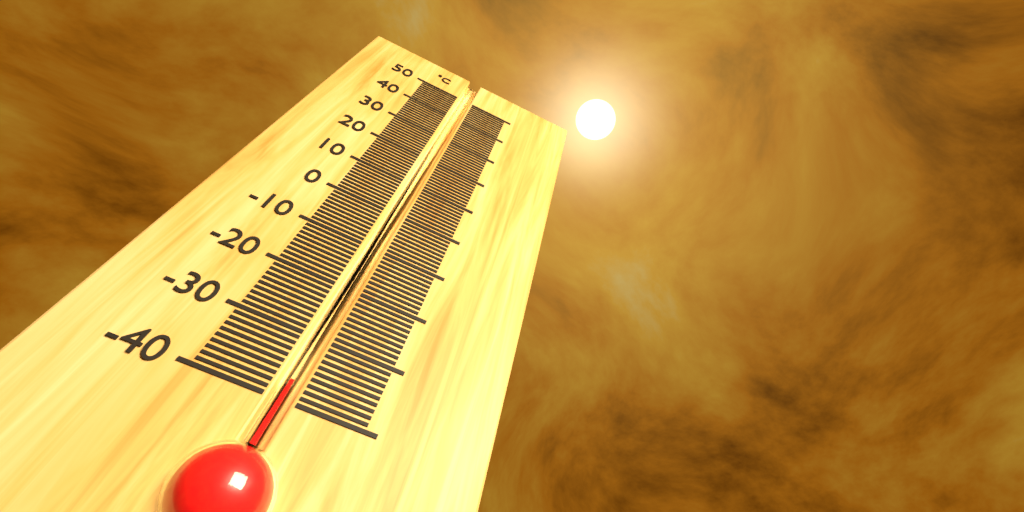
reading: -37 °C
